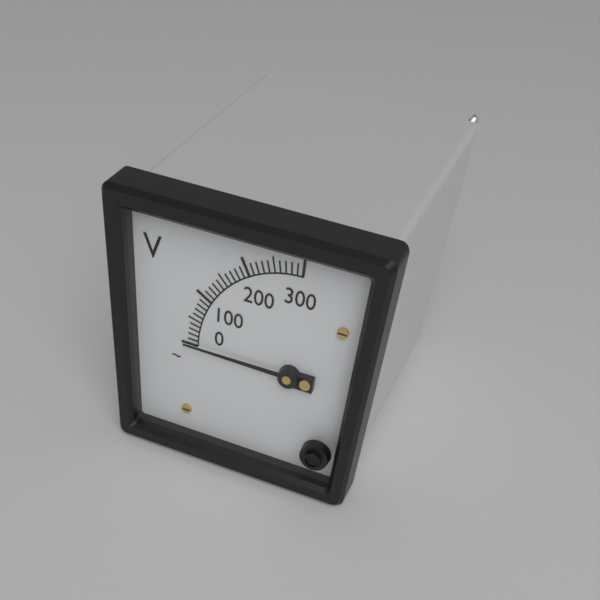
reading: 0 V
